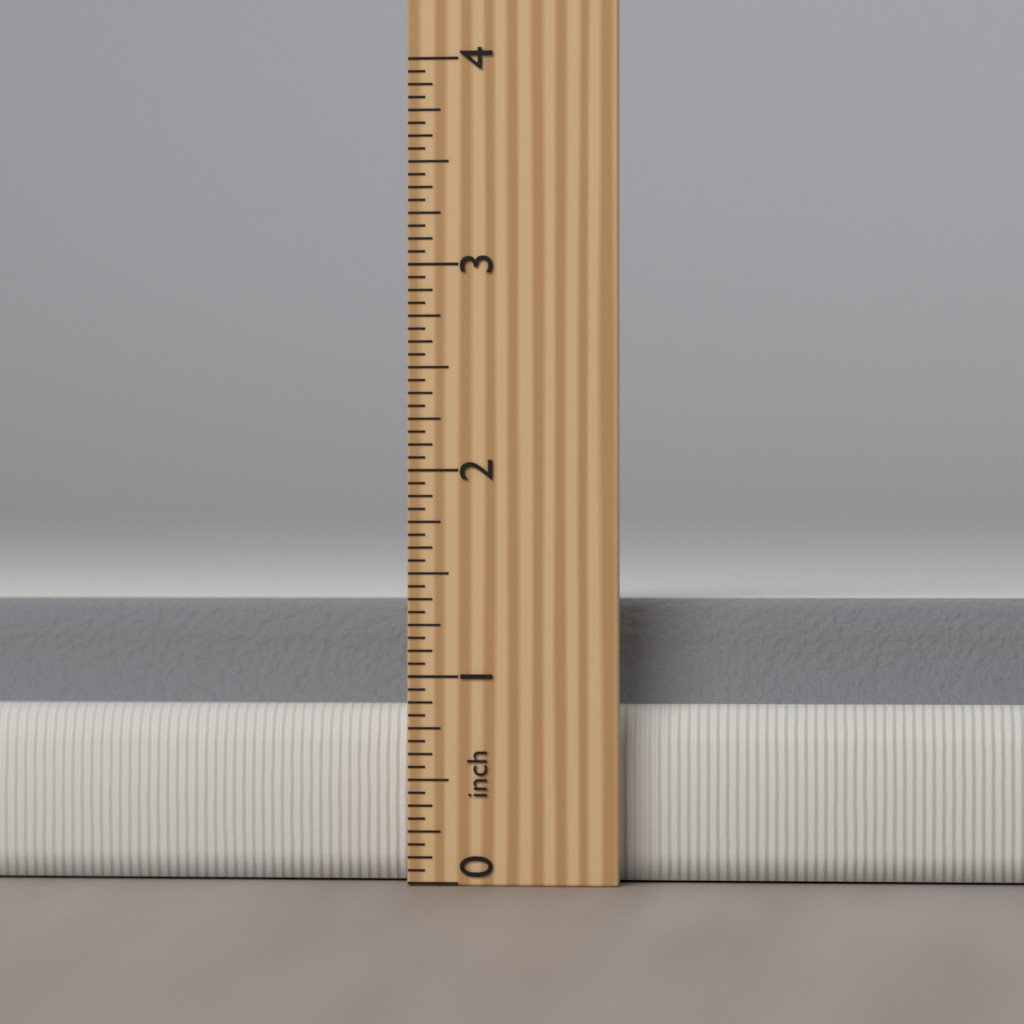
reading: 1.3750 inch
